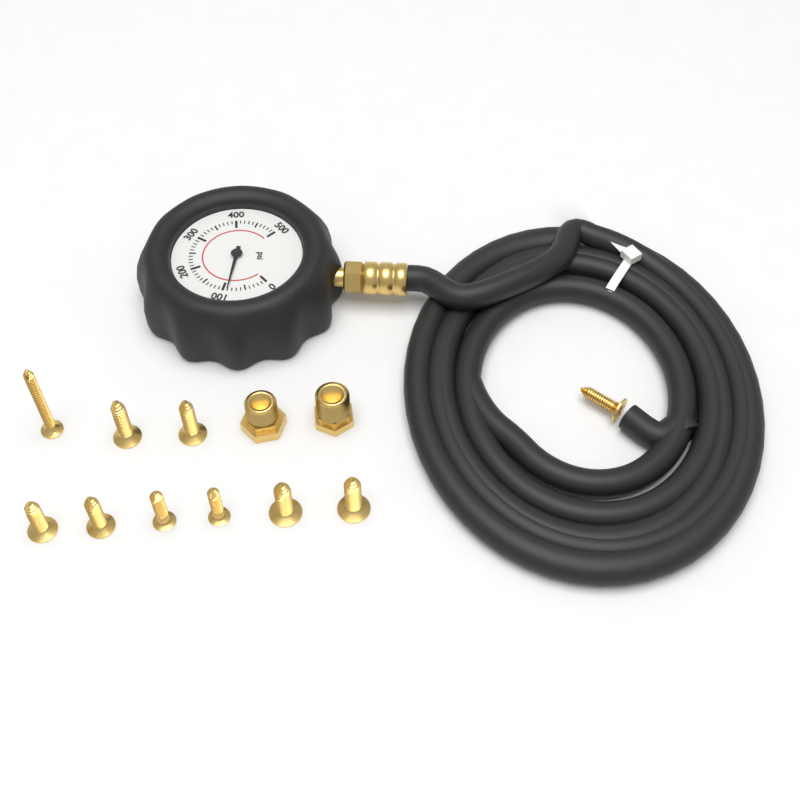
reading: 90 psi
